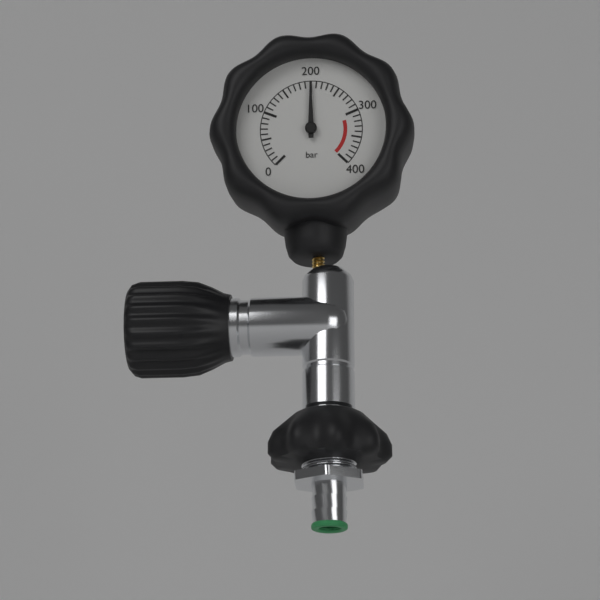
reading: 200 bar
